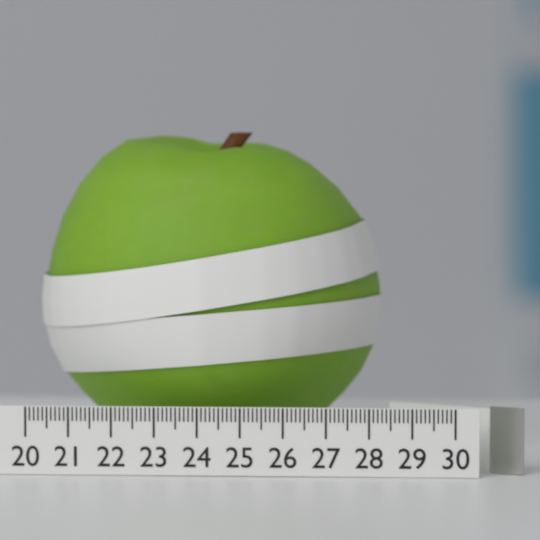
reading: 28.1 (no unit)
